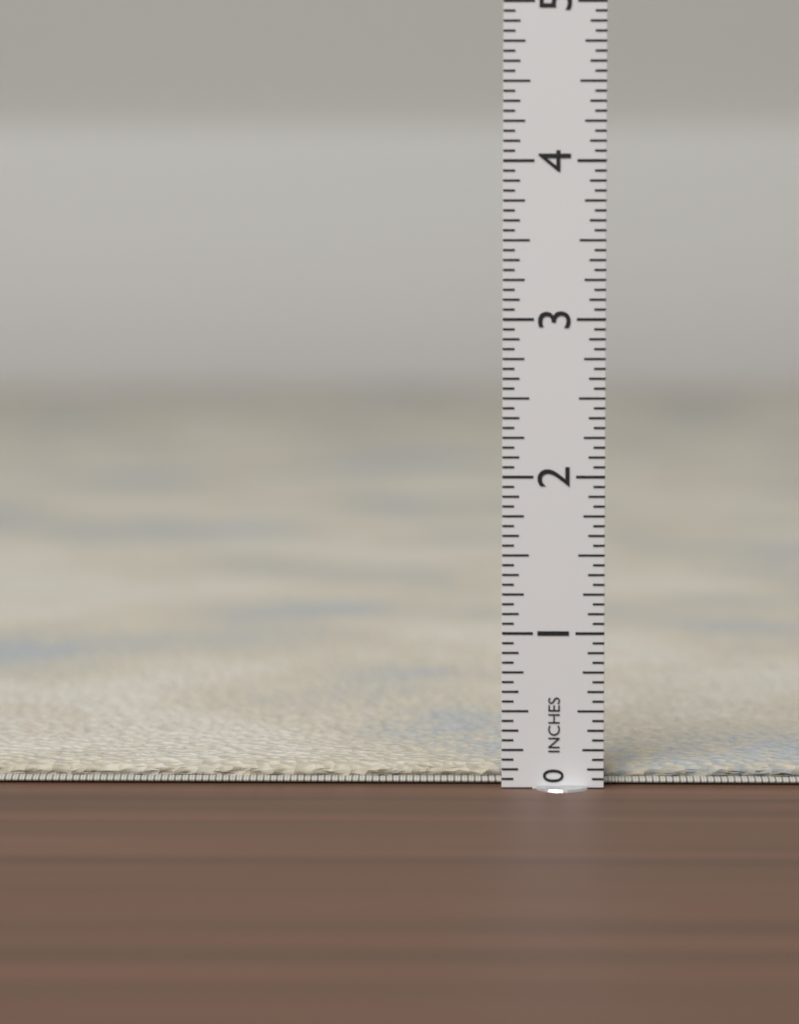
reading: 0.1250 in
